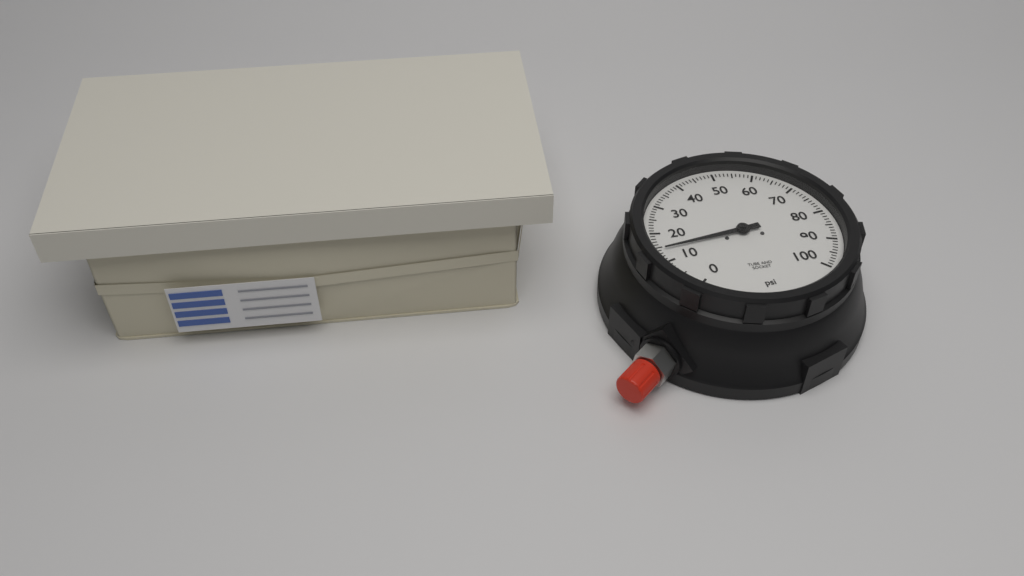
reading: 14 psi
